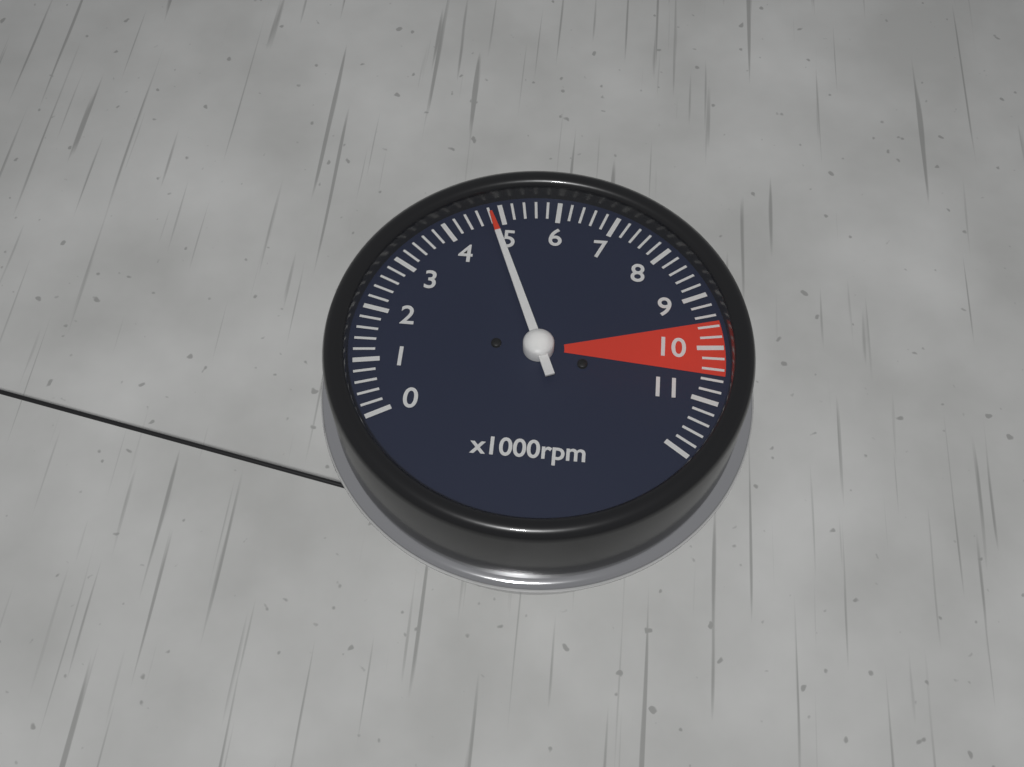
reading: 4800 rpm
